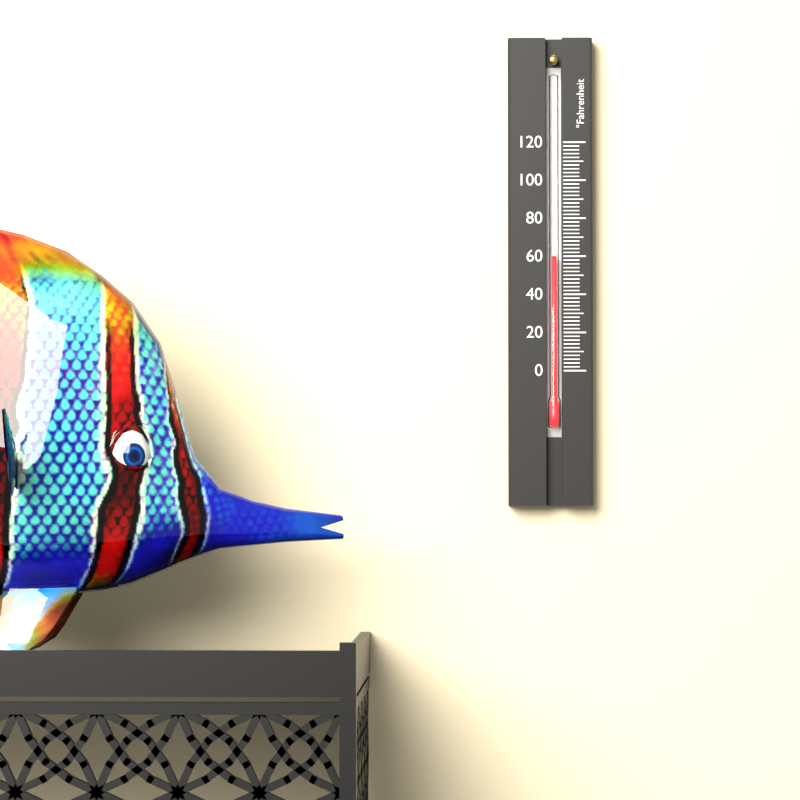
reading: 60 °F
